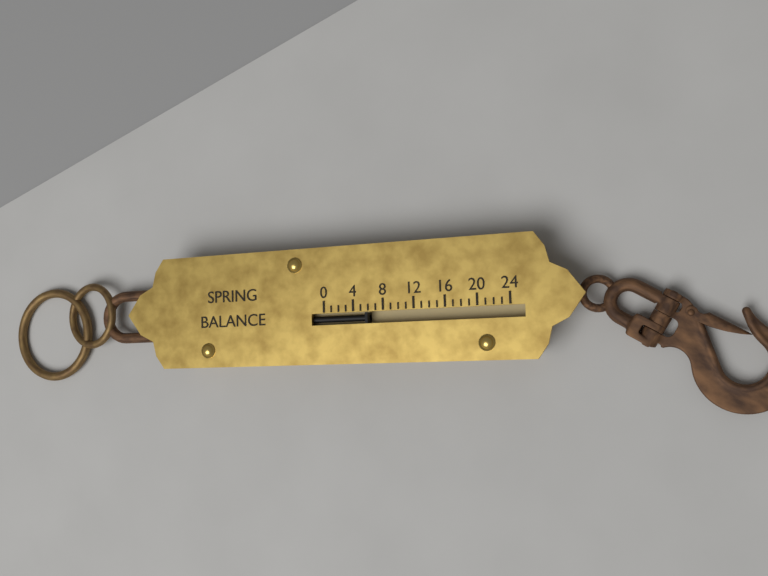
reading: 6 (no unit)
